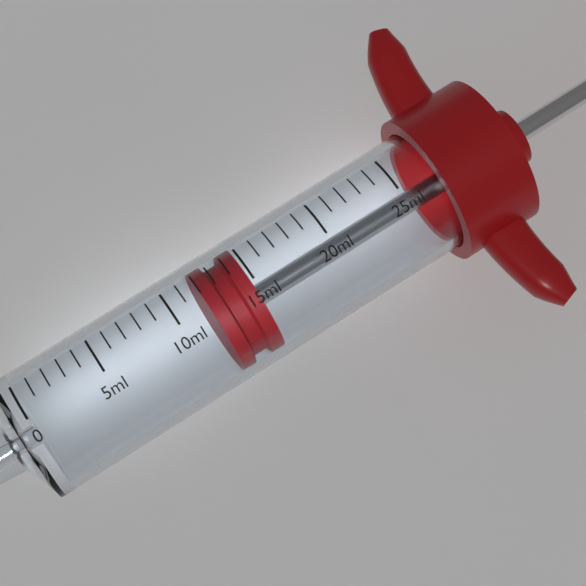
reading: 12 ml
